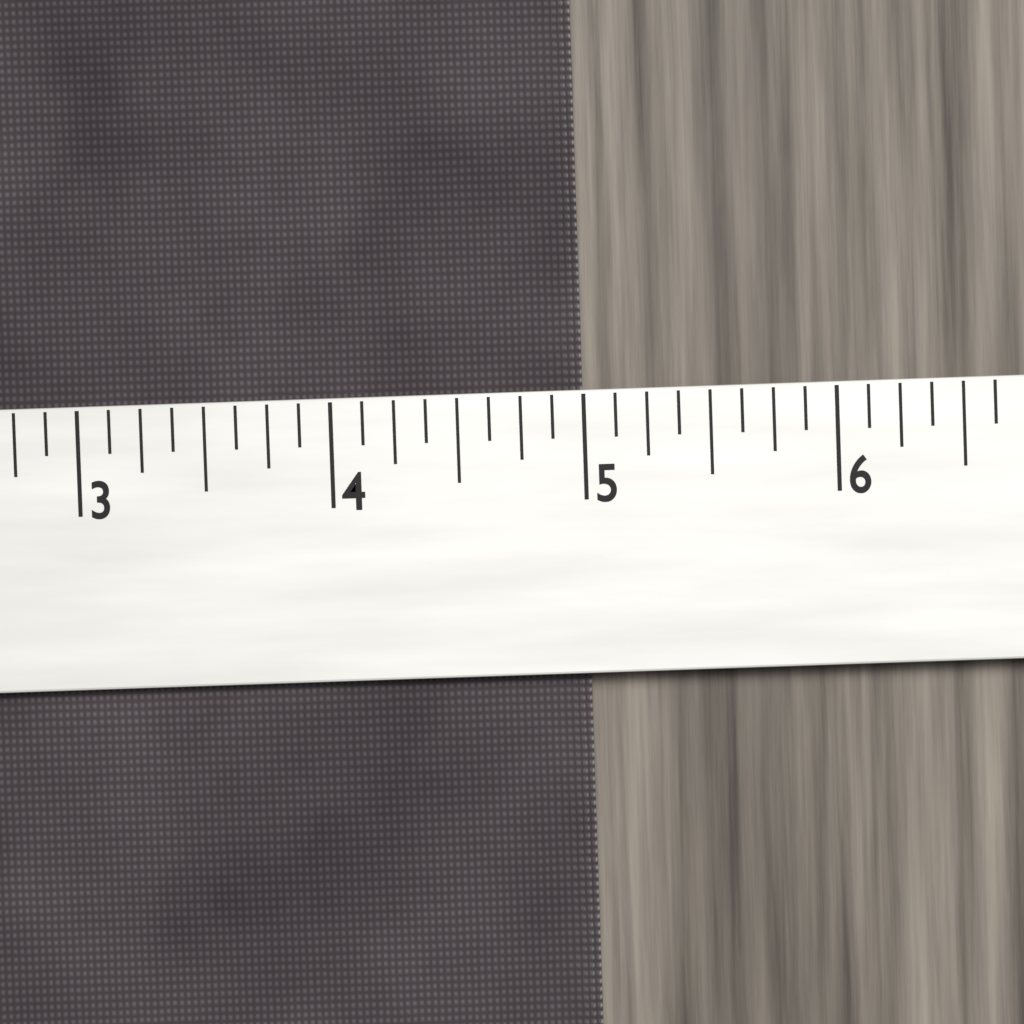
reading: 5.000 (no unit)
